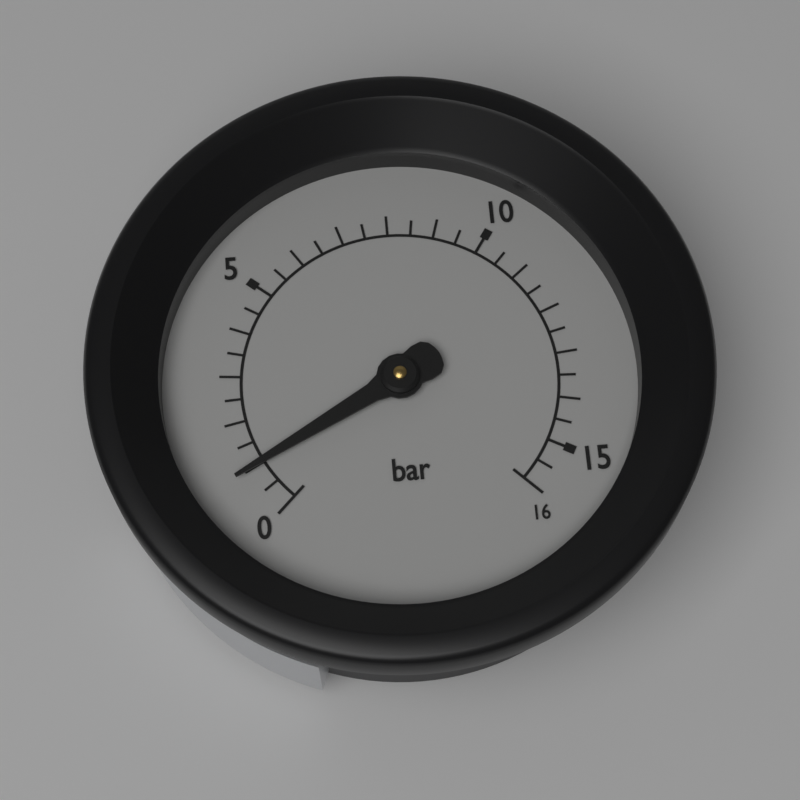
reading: 1.0 bar
